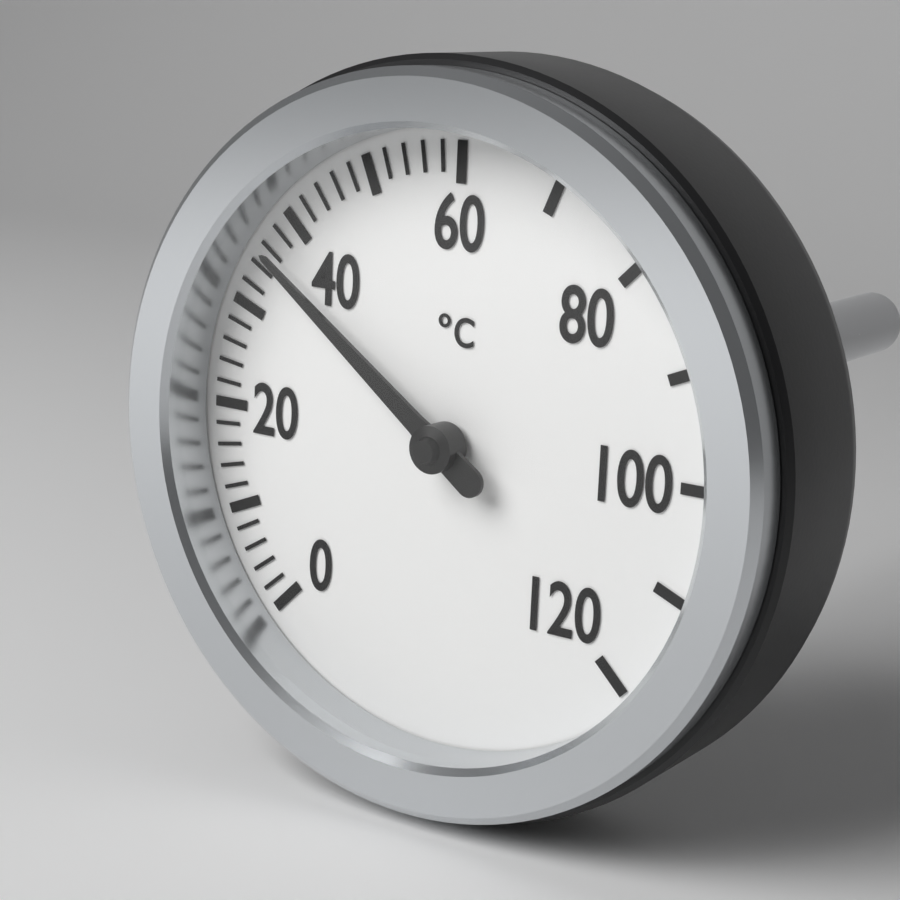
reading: 36 °C
